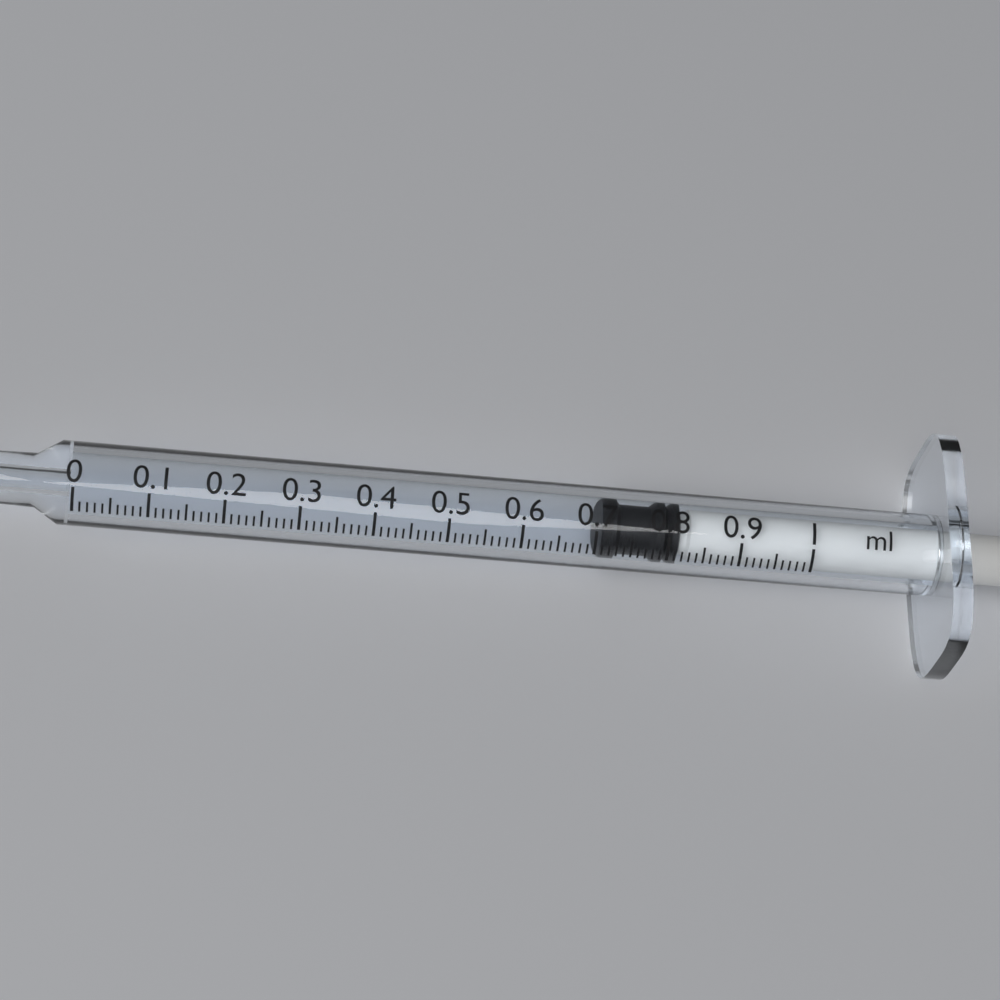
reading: 0.71 ml
